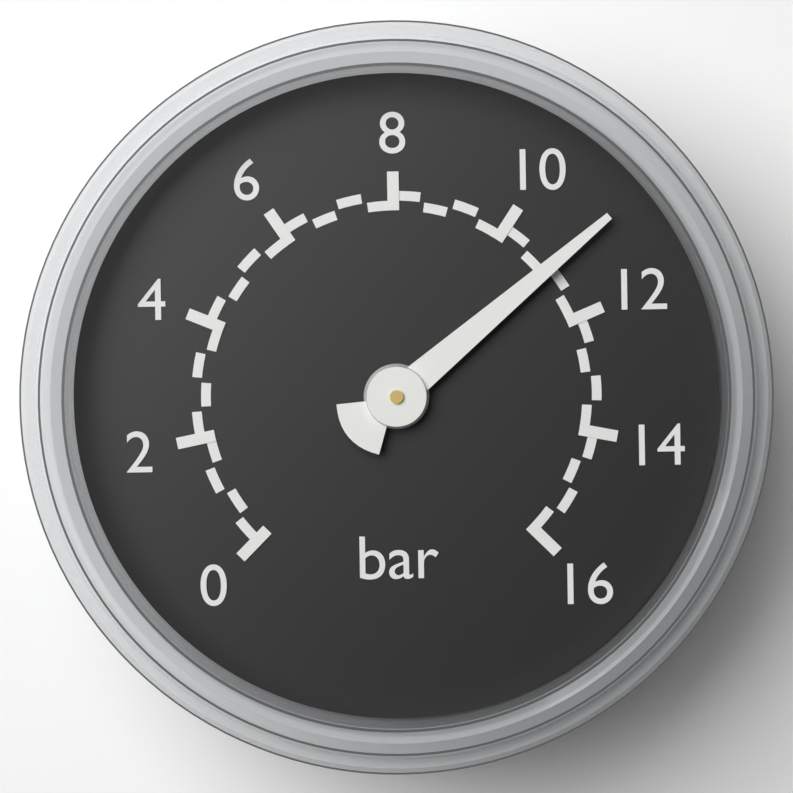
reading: 11.0 bar
